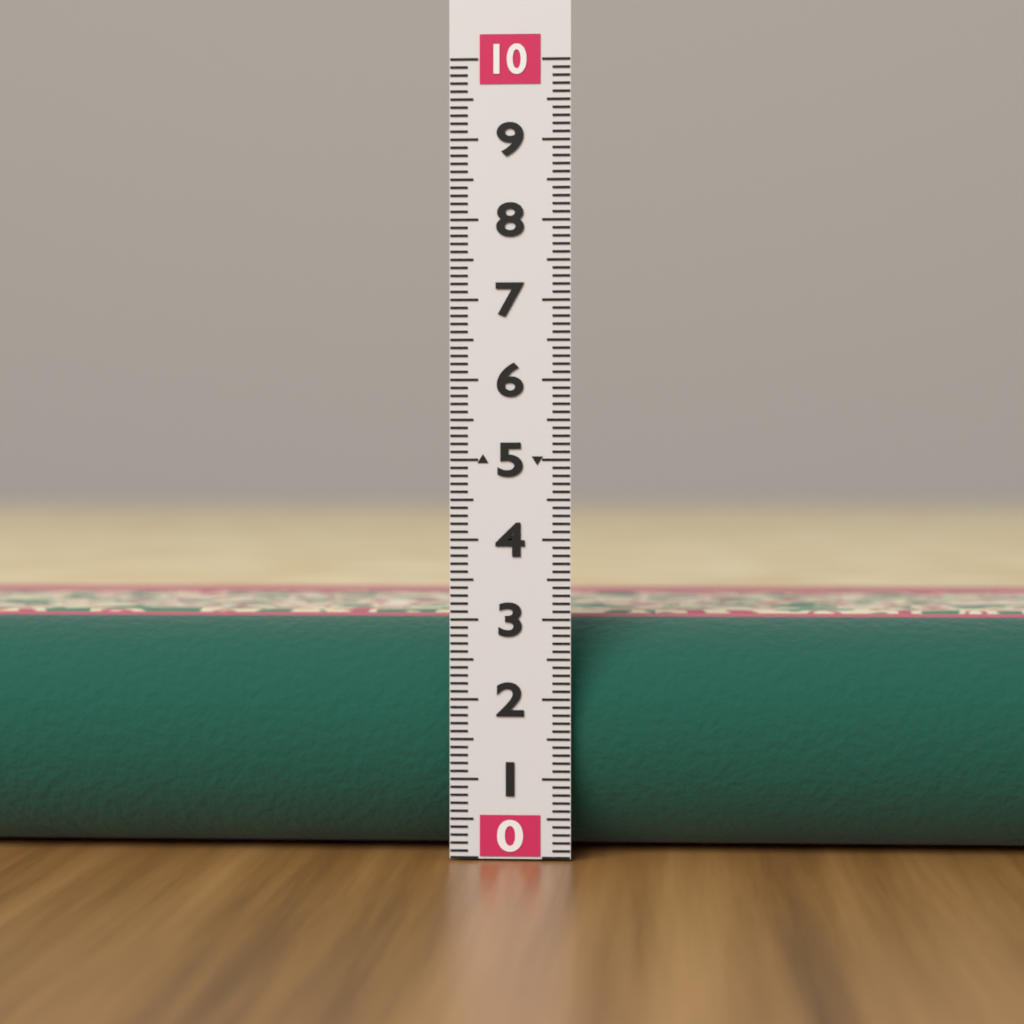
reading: 3.0 (no unit)
